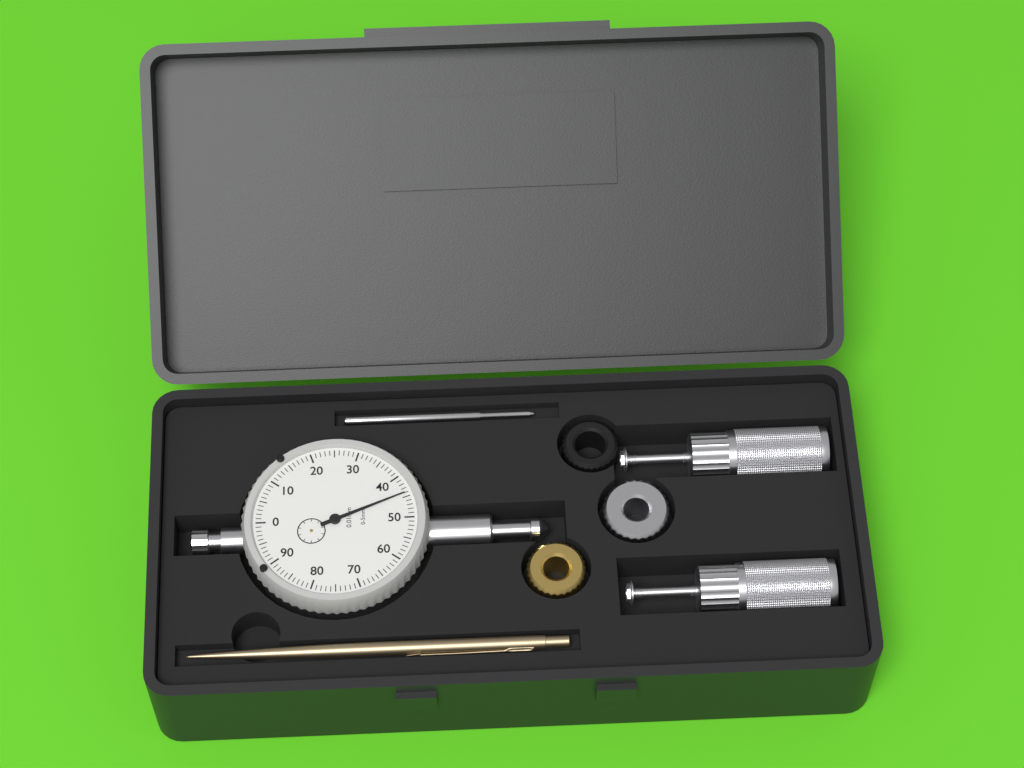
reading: 0.44 mm
